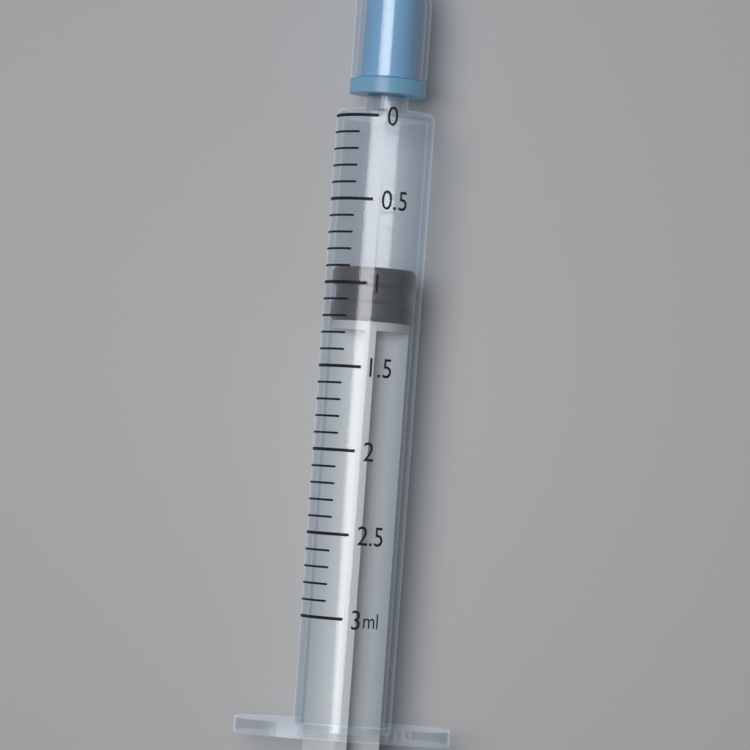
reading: 0.9 ml
